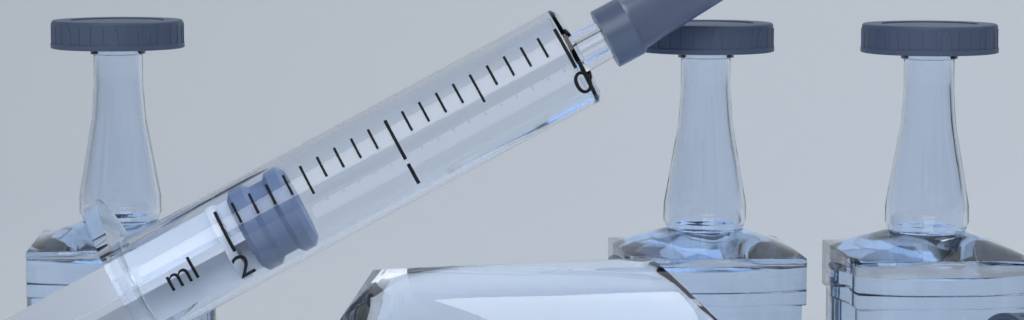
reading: 1.6 ml
